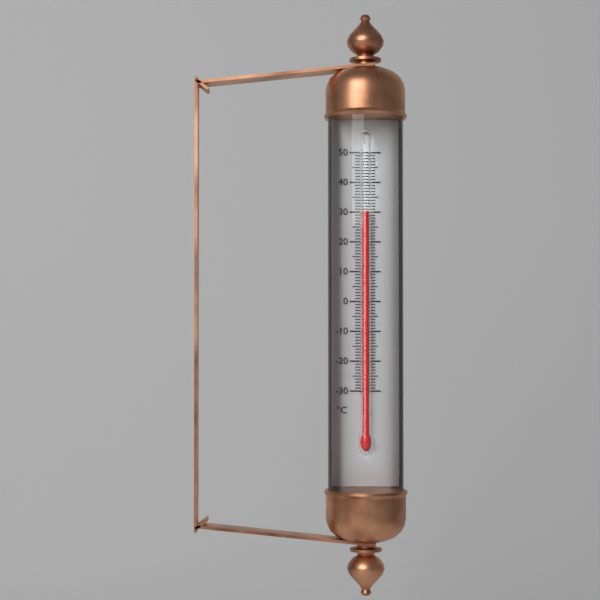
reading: 30 °C
